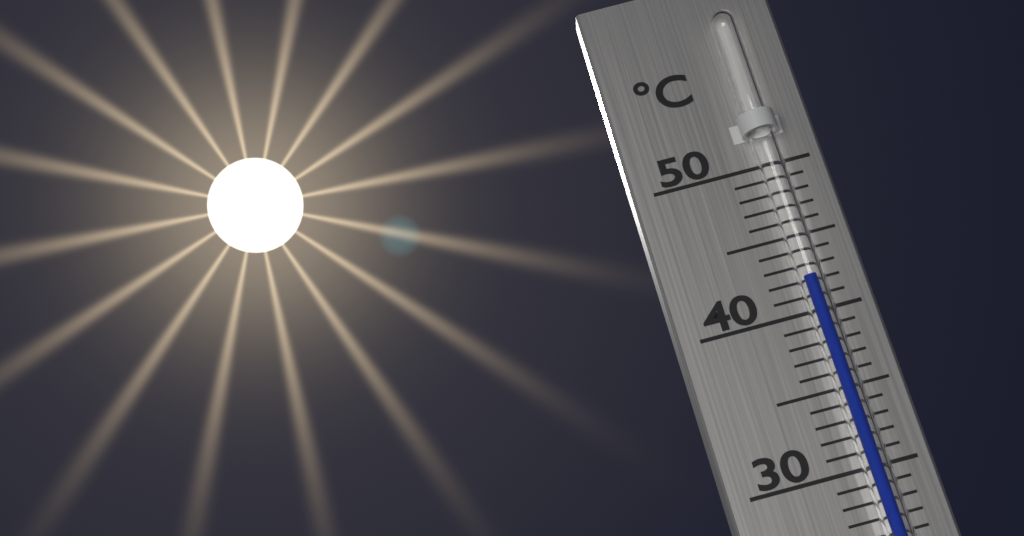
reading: 42 °C
